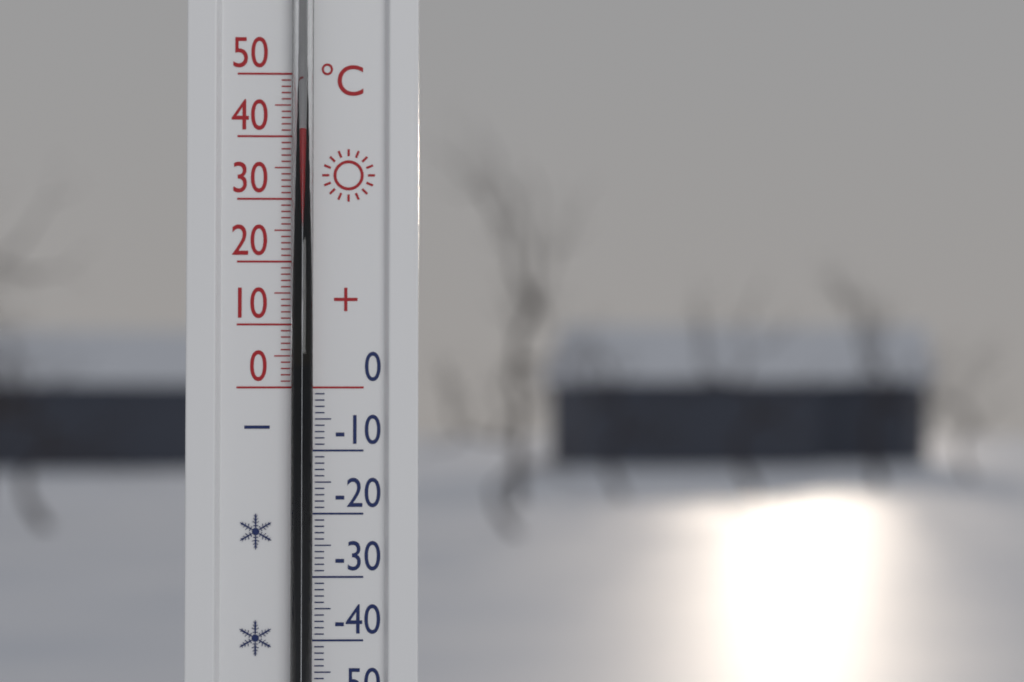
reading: 41 °C
